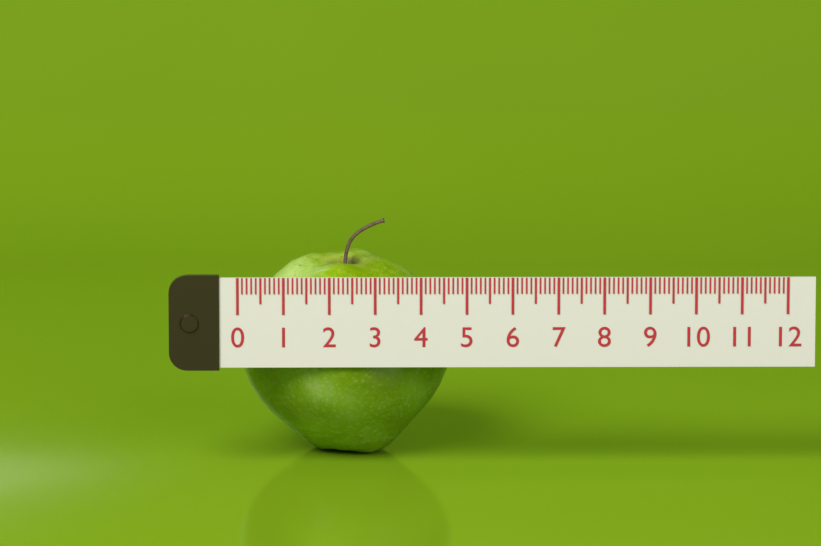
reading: 4.7 (no unit)
